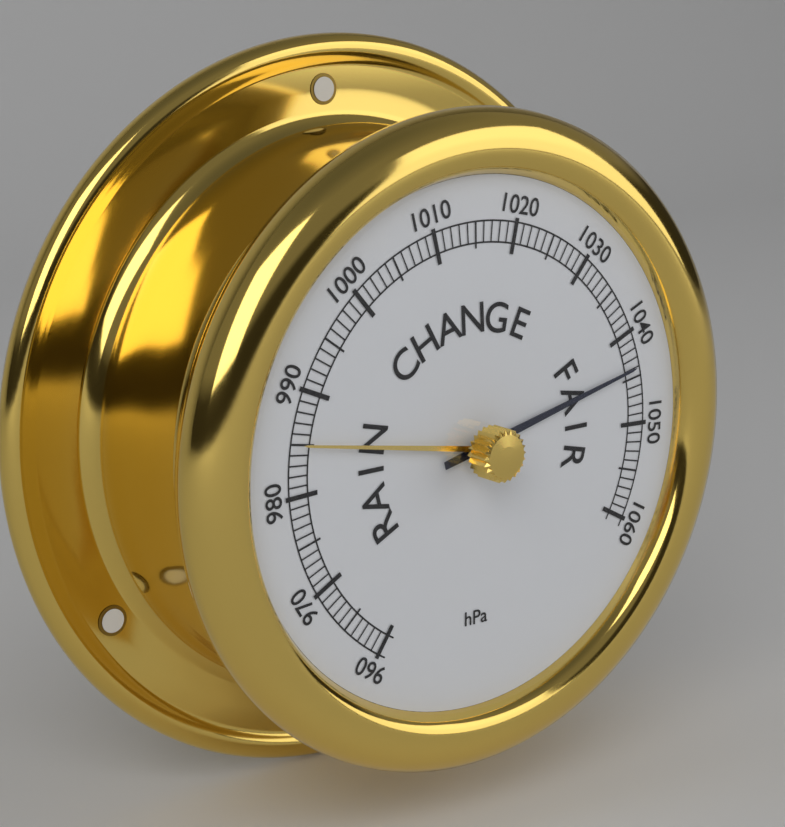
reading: 1044 hPa
